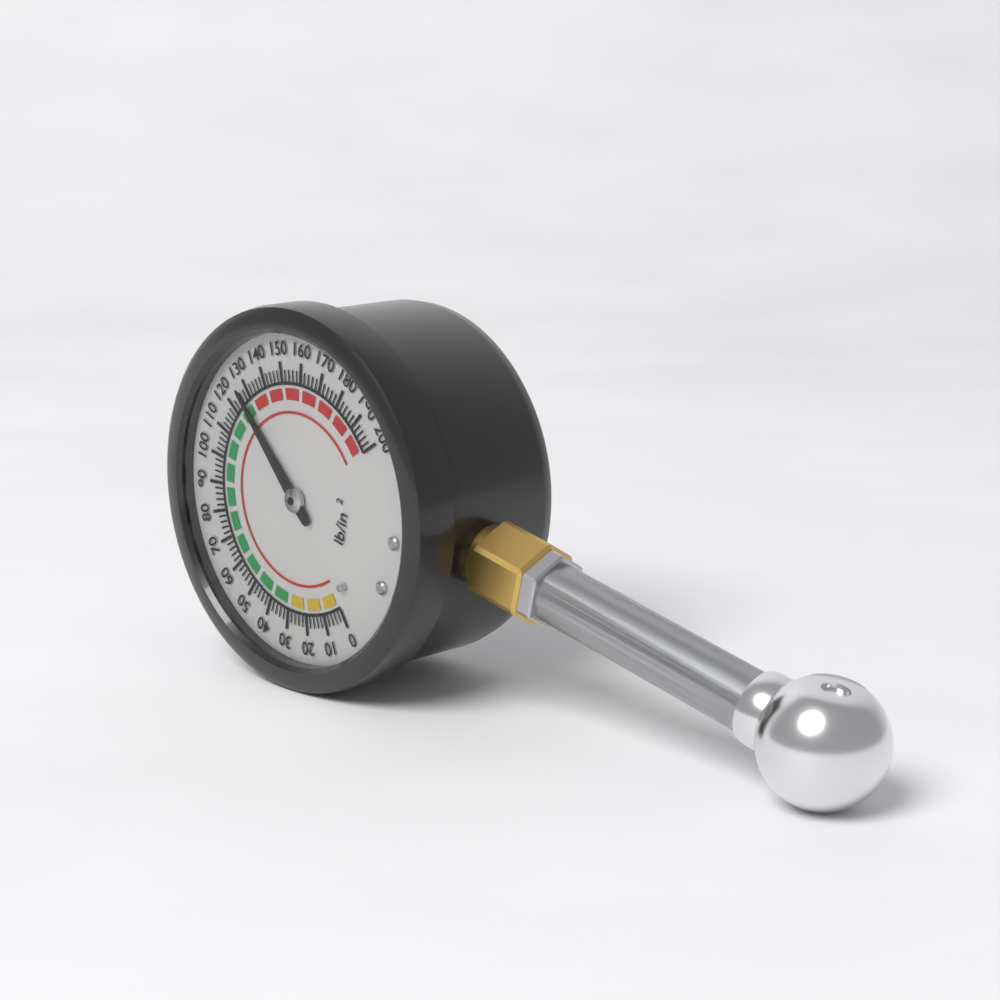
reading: 126 psi
